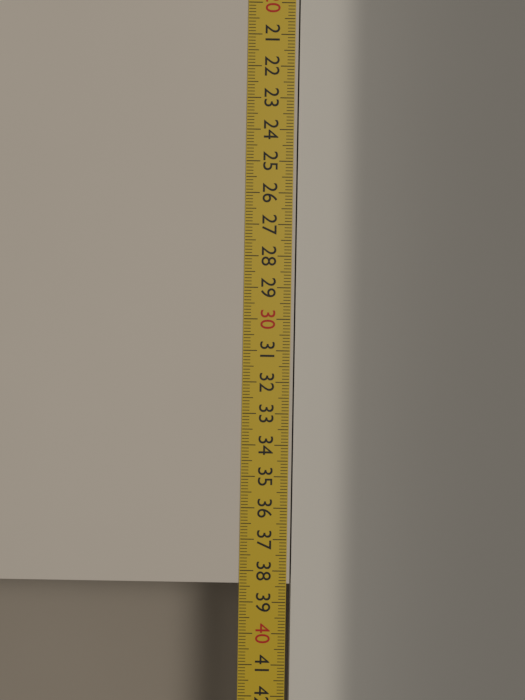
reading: 38.4 cm
